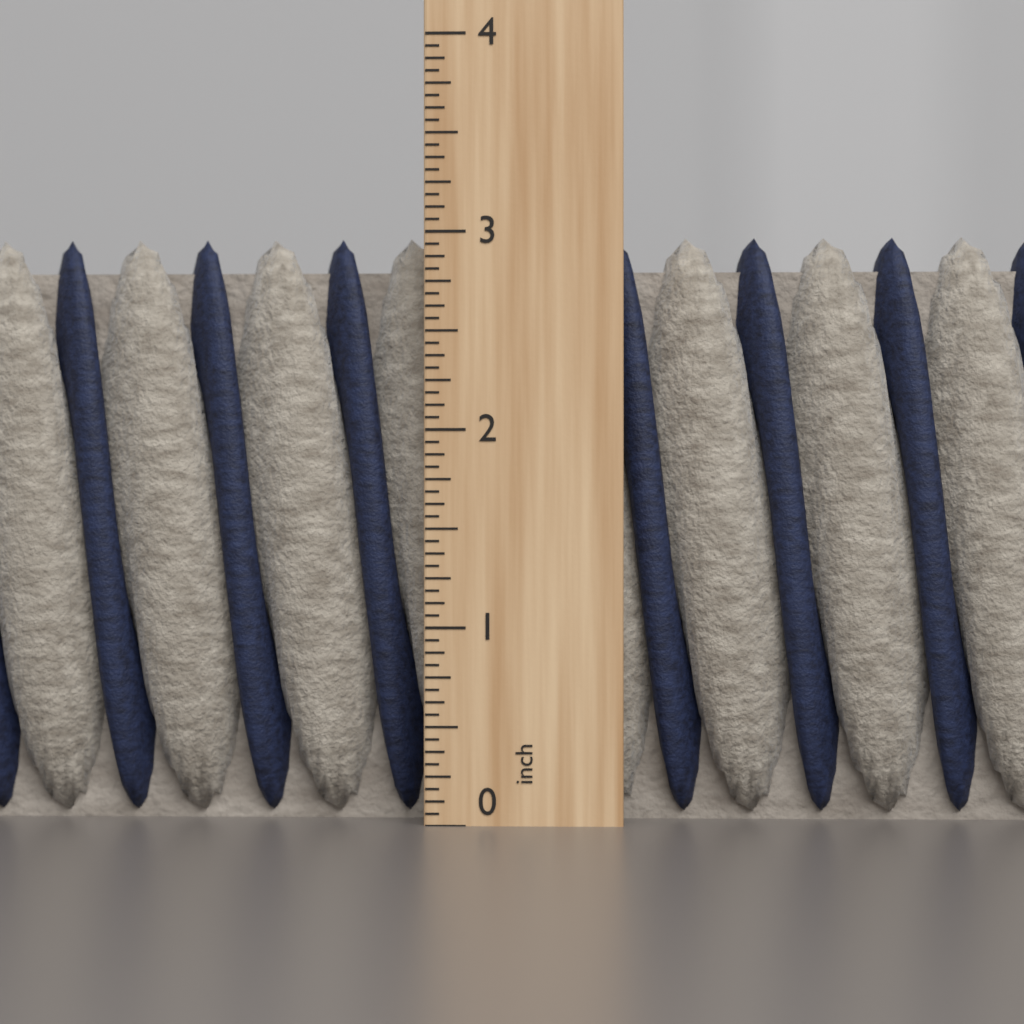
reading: 3.0000 inch
